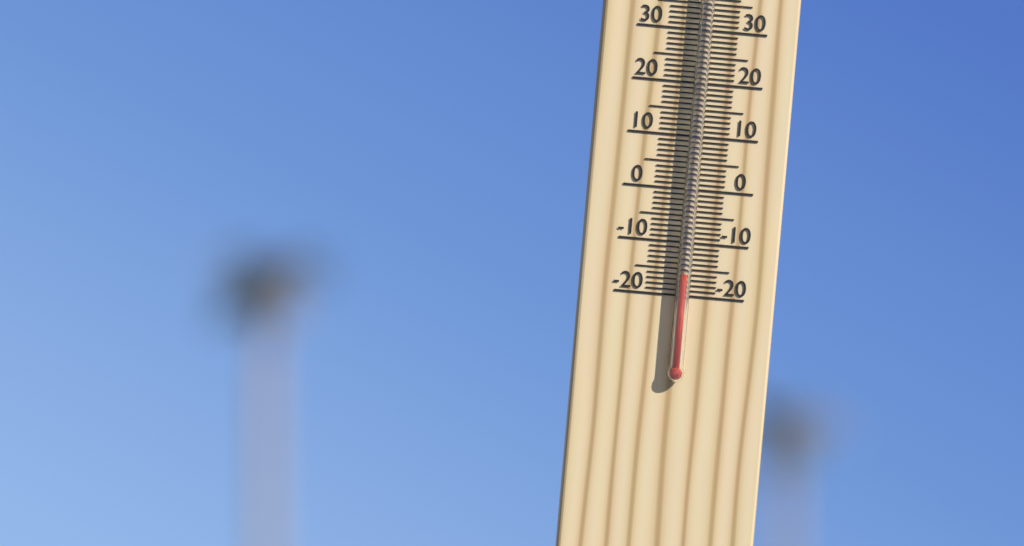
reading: -16 °C
